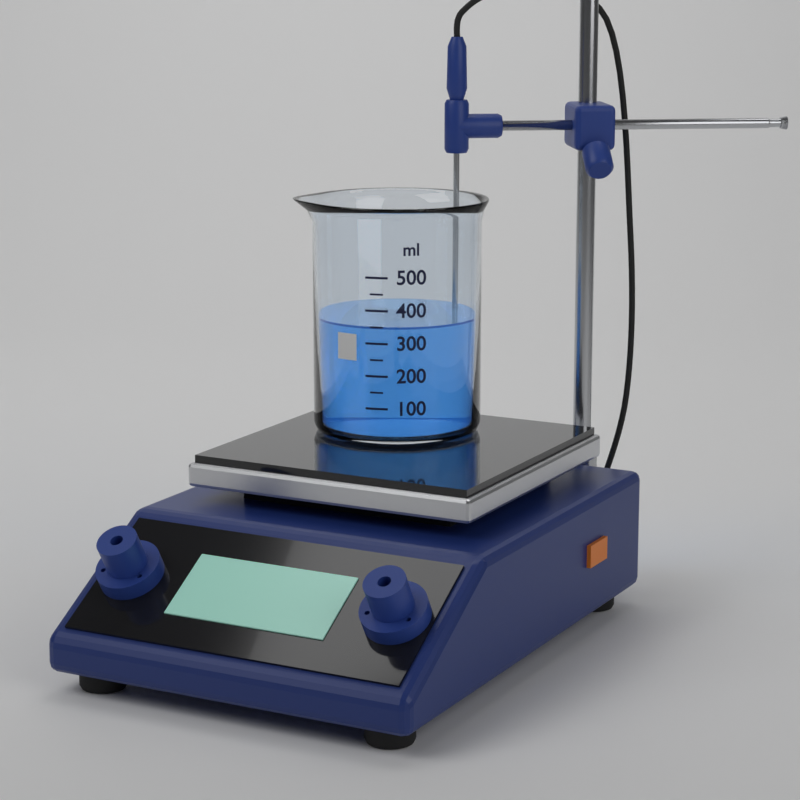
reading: 350 ml
